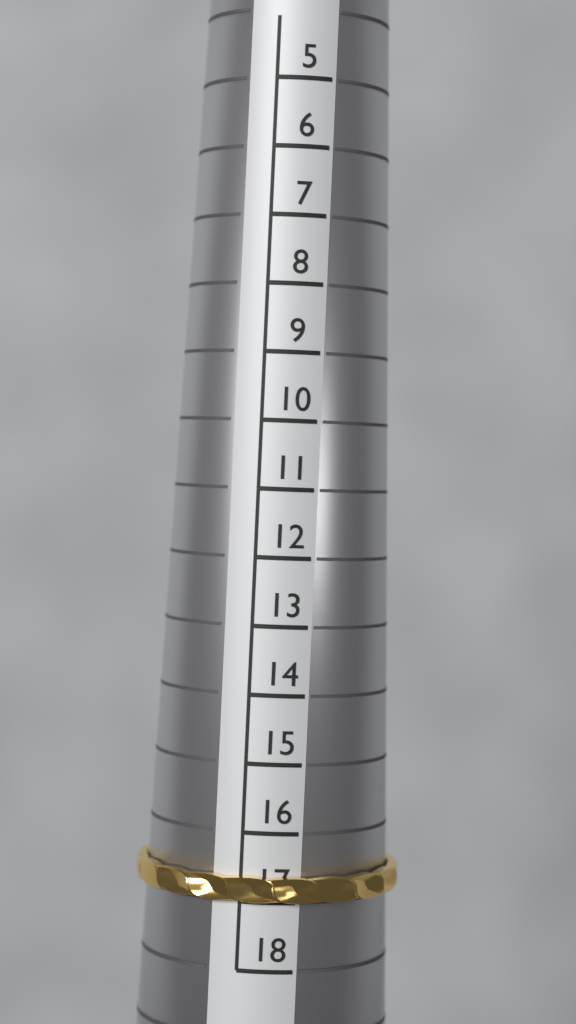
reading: 17 (no unit)
